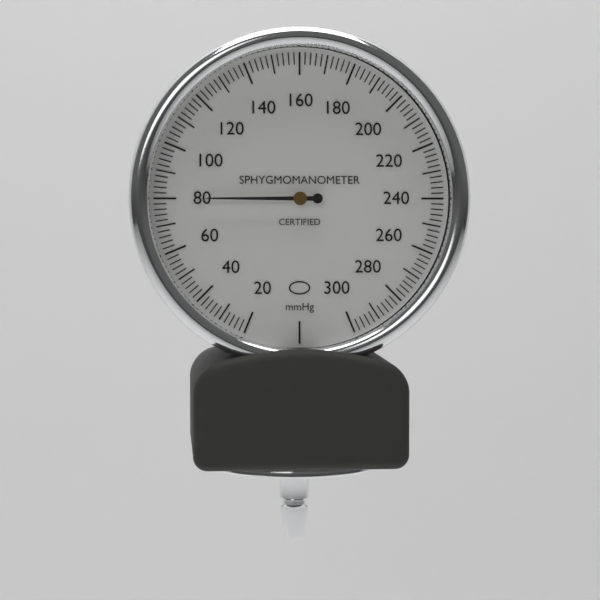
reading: 80 mmHg
